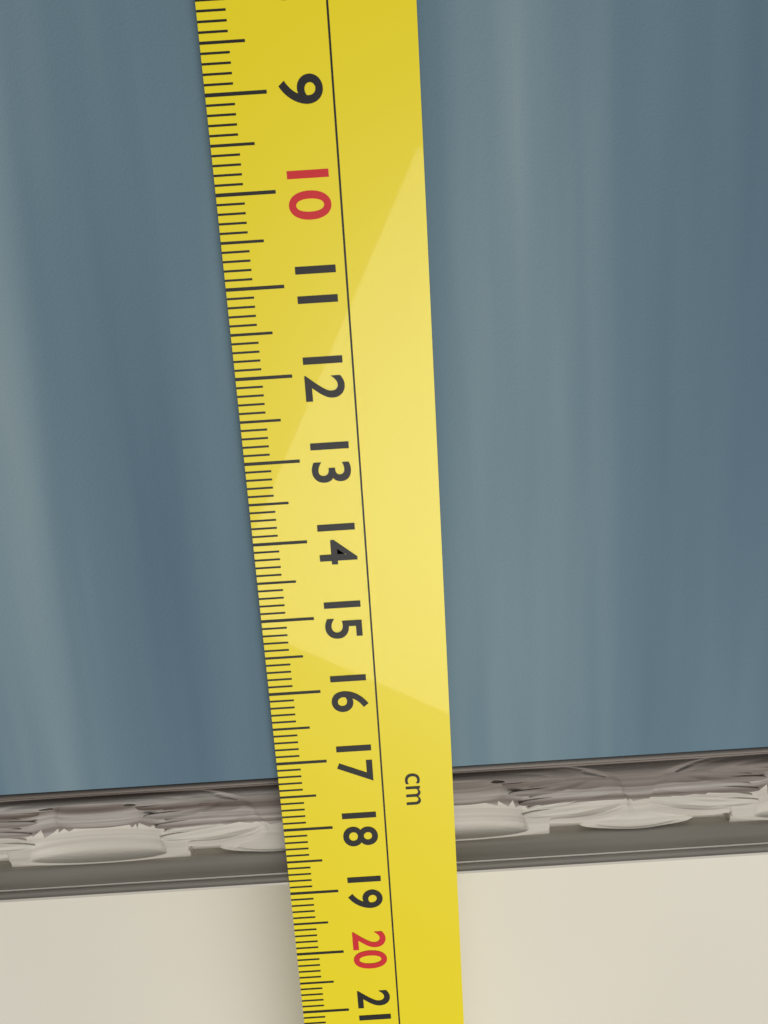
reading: 18.9 cm
